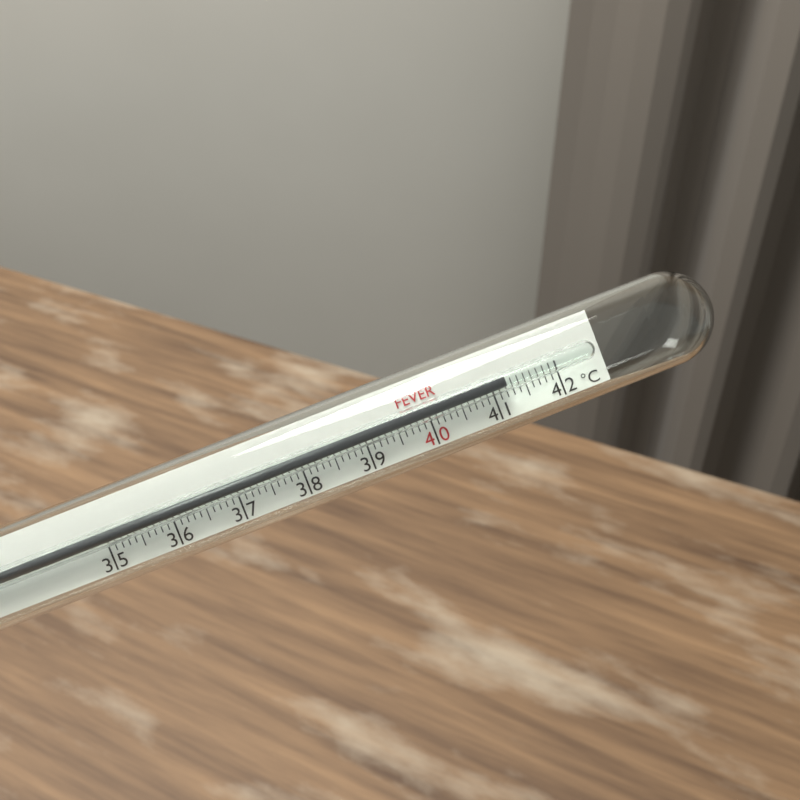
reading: 41.2 °C
